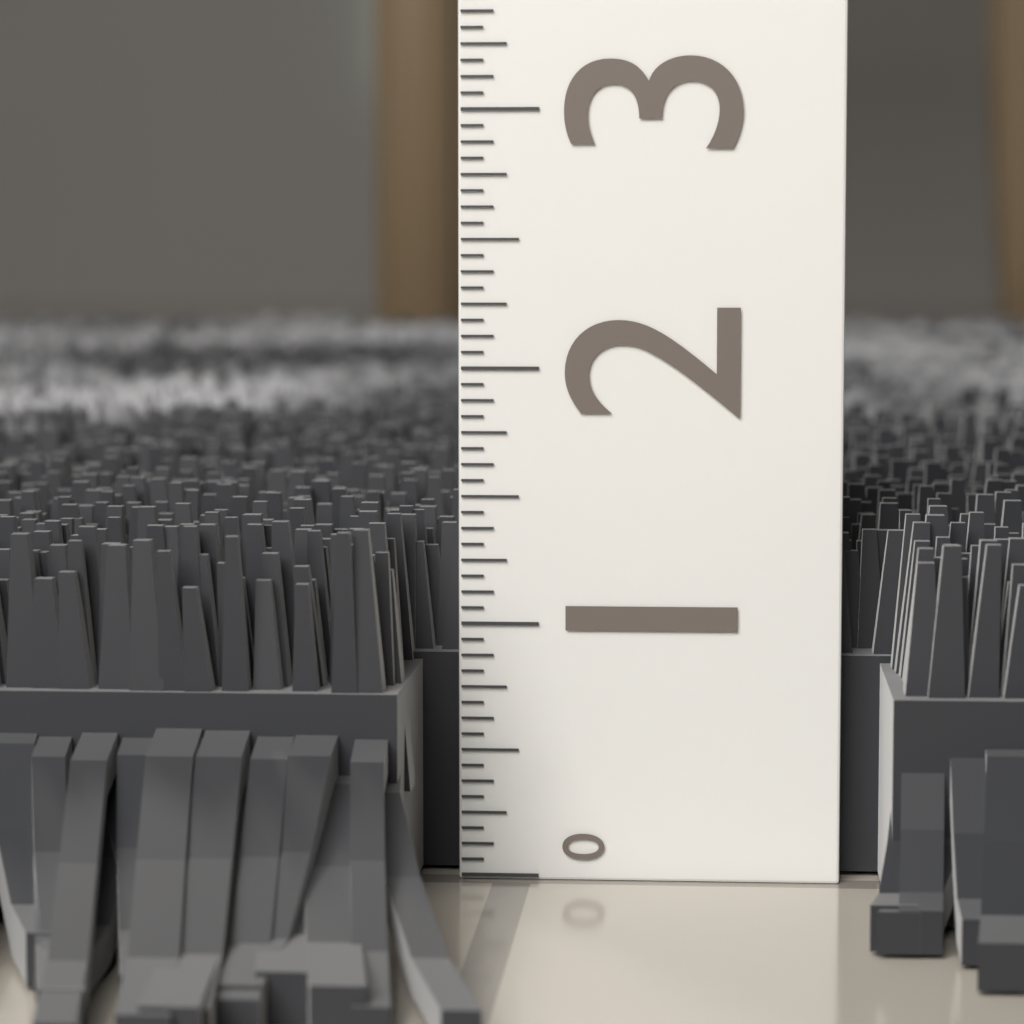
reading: 1.4375 (no unit)
